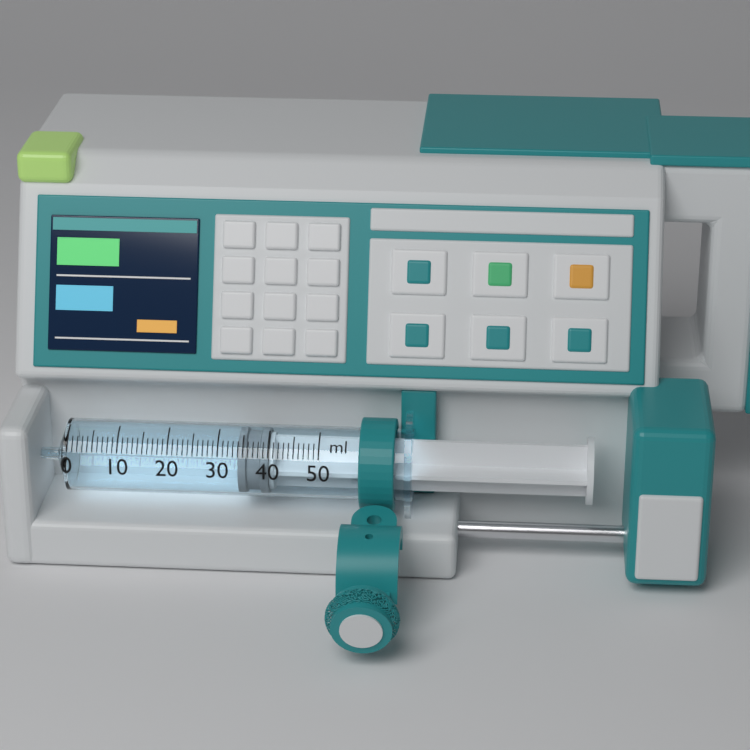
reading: 34 ml
